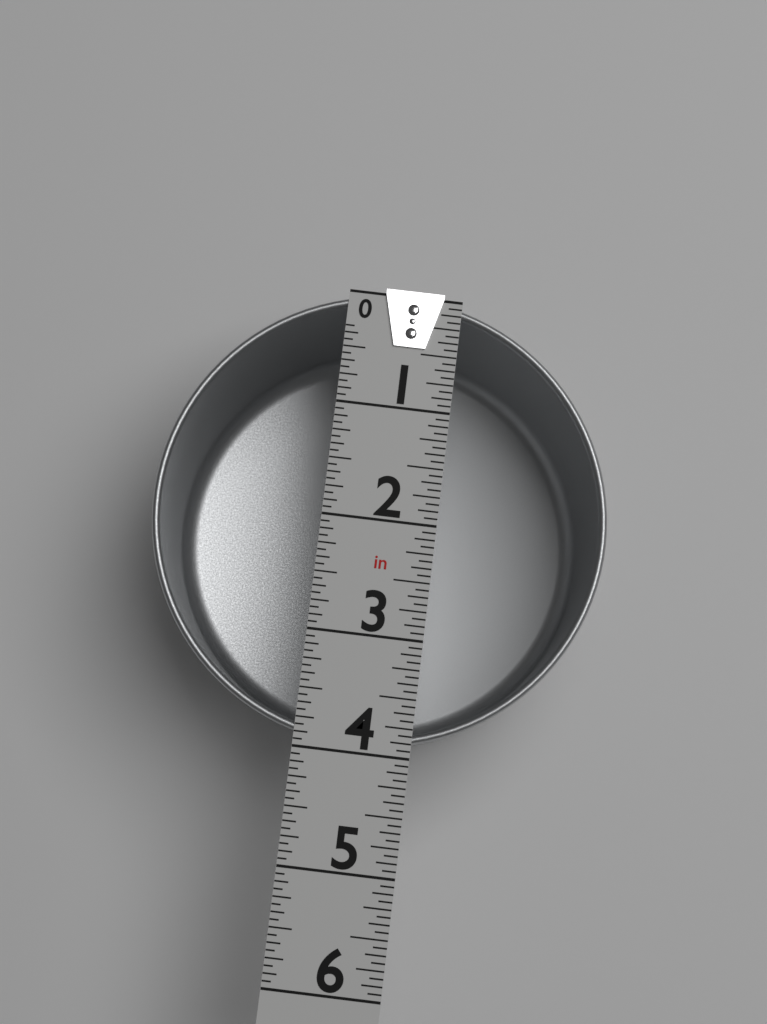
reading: 3.9375 in
